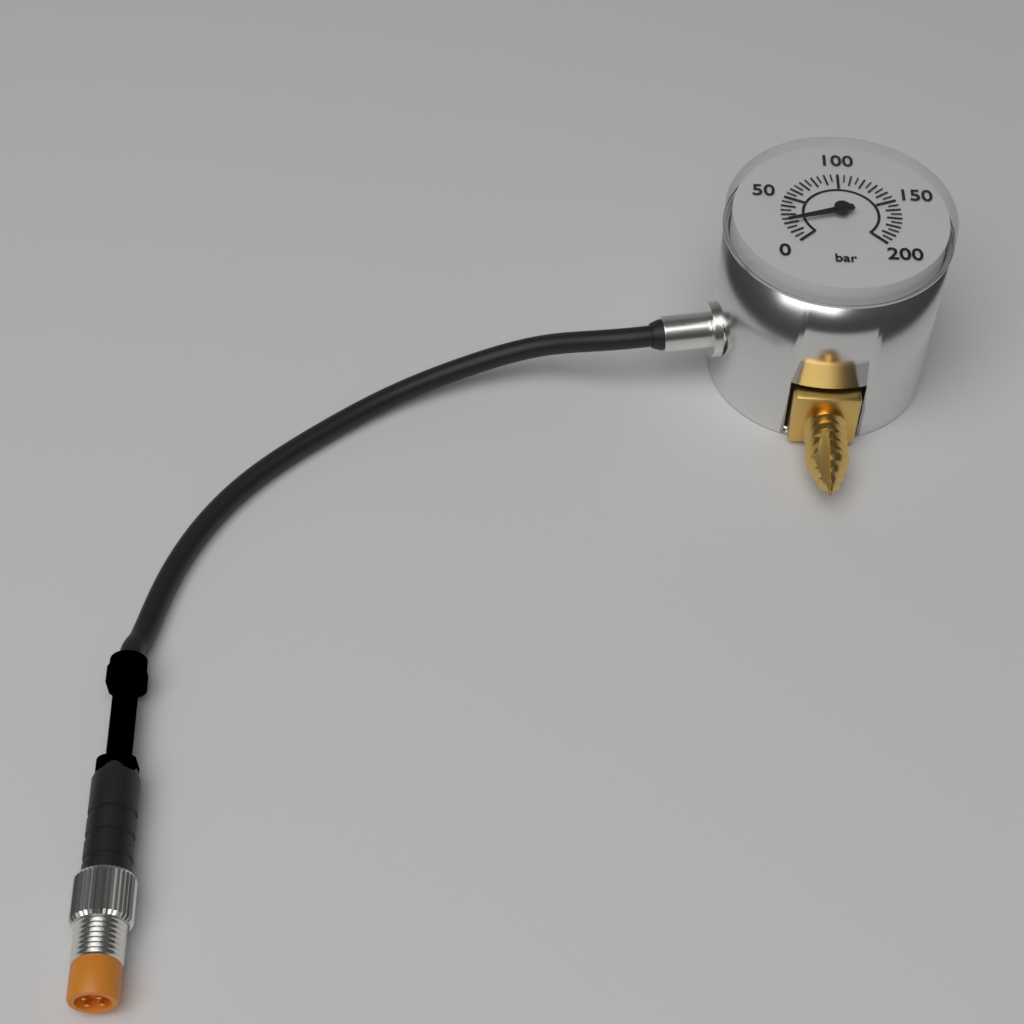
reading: 20 bar
